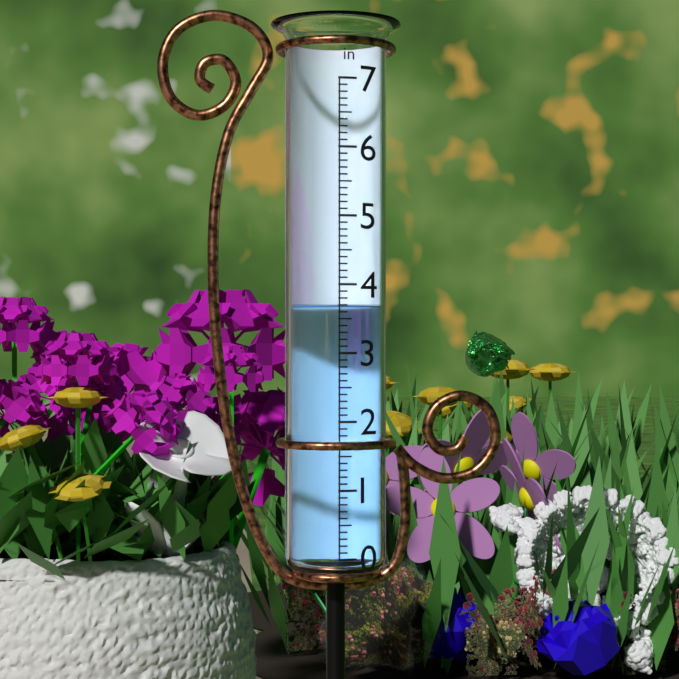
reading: 3.7 in
